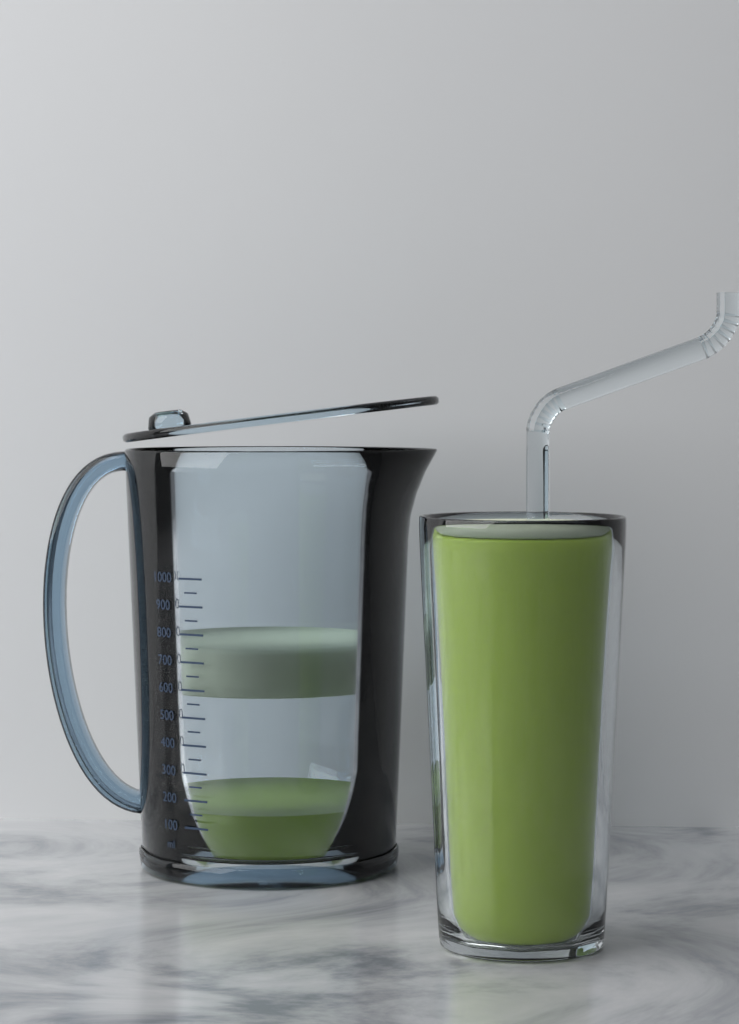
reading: 150 ml
